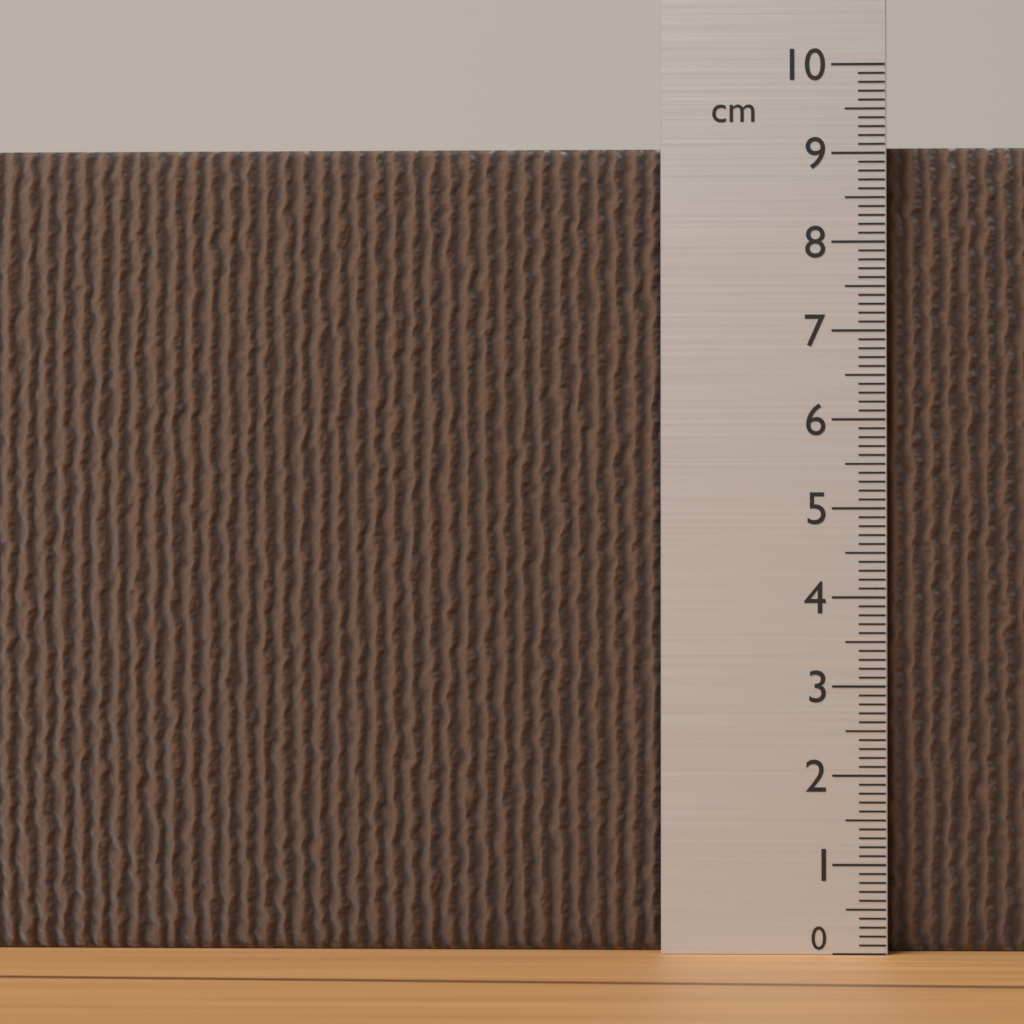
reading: 9.1 cm
